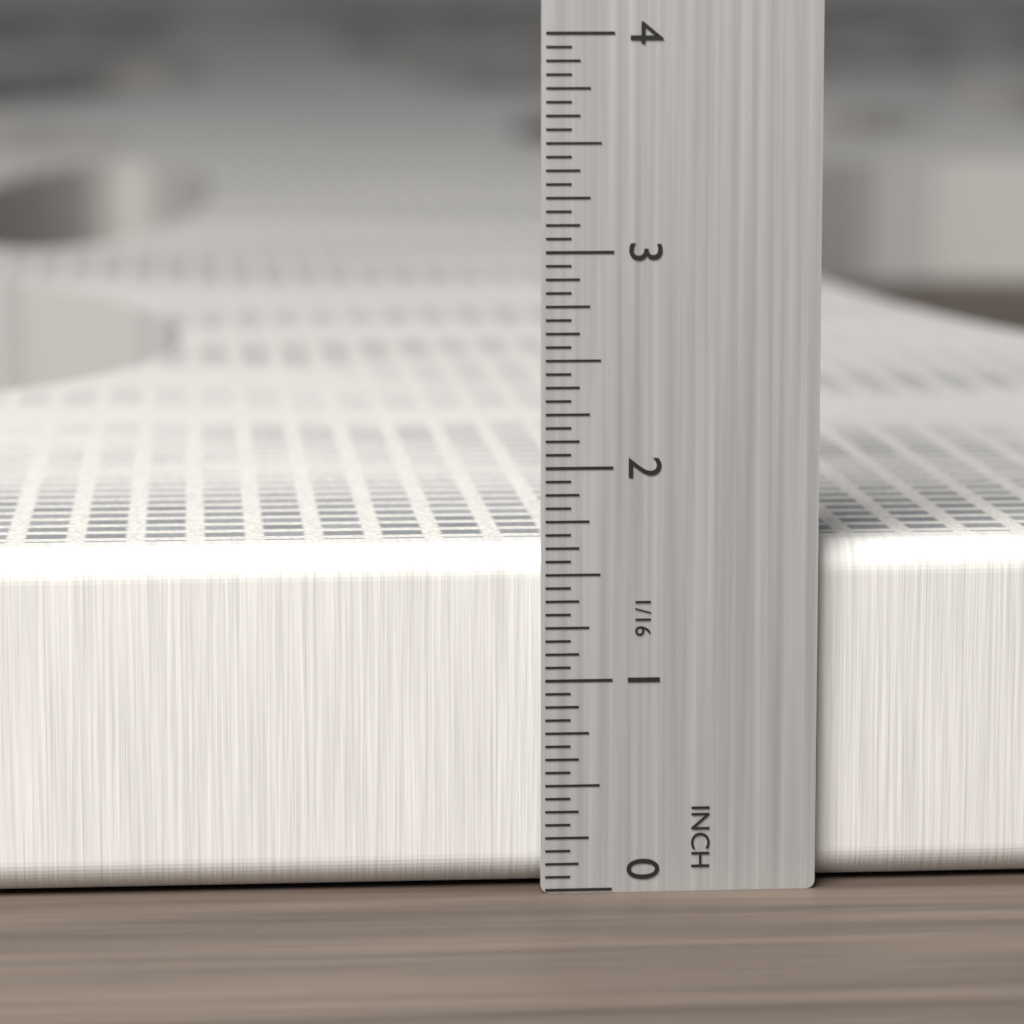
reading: 1.6250 in
